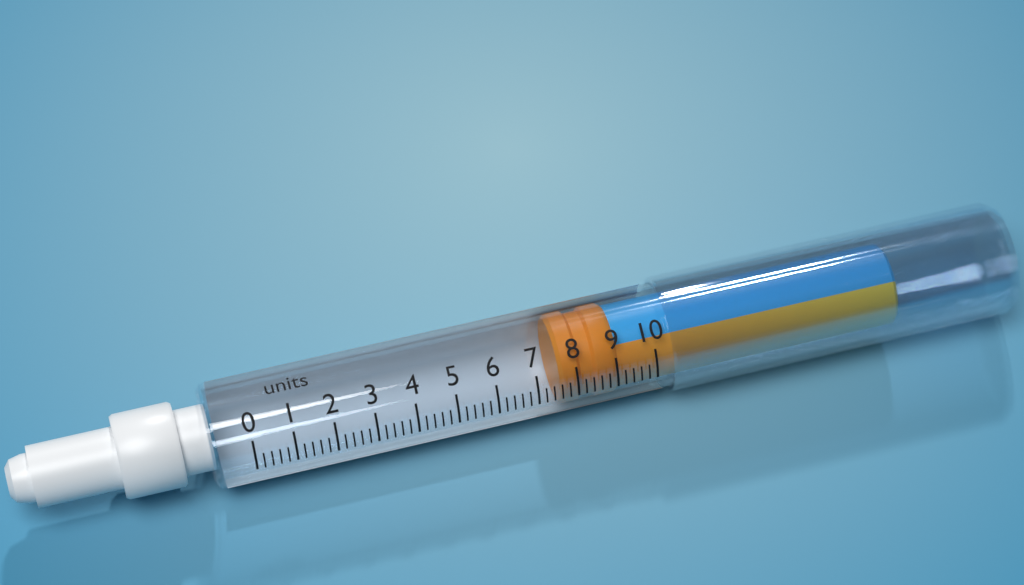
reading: 7.6 units
